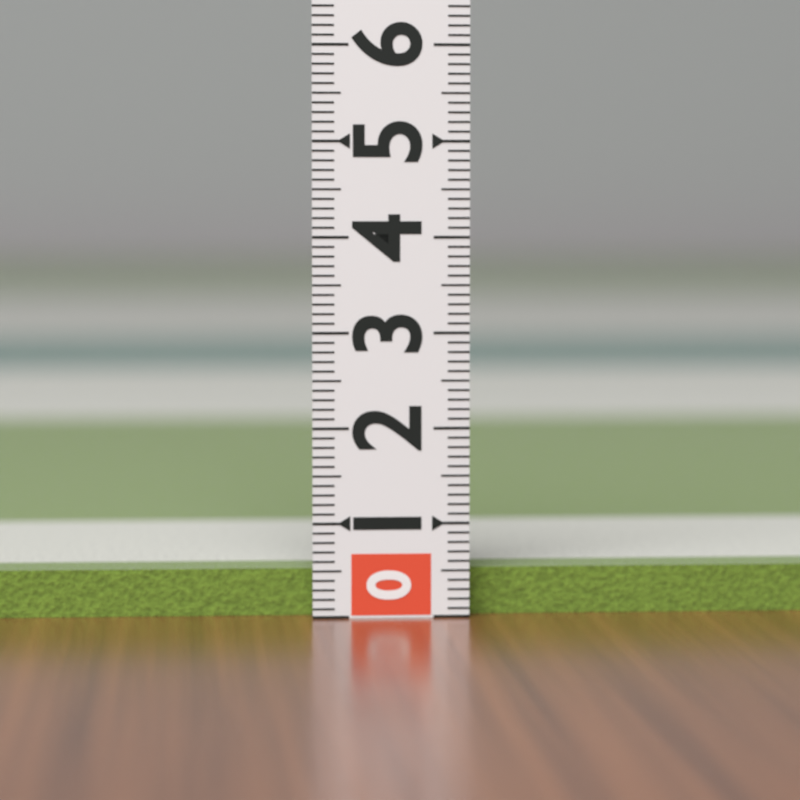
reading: 0.5 (no unit)
